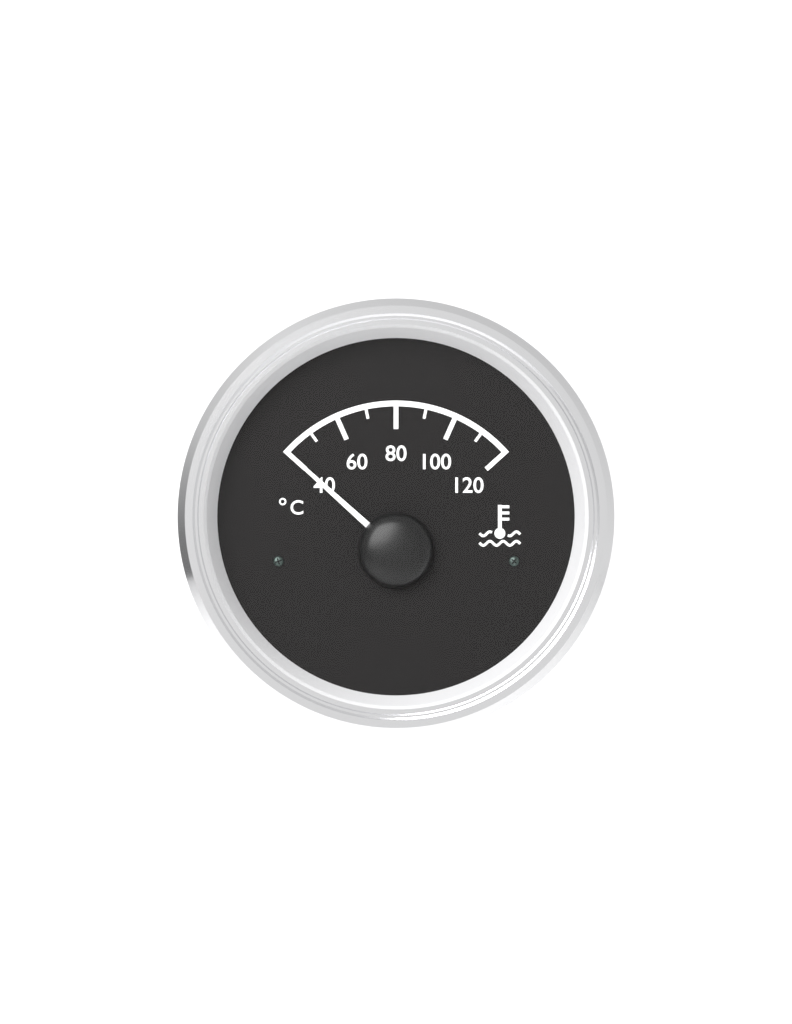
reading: 40 °C
